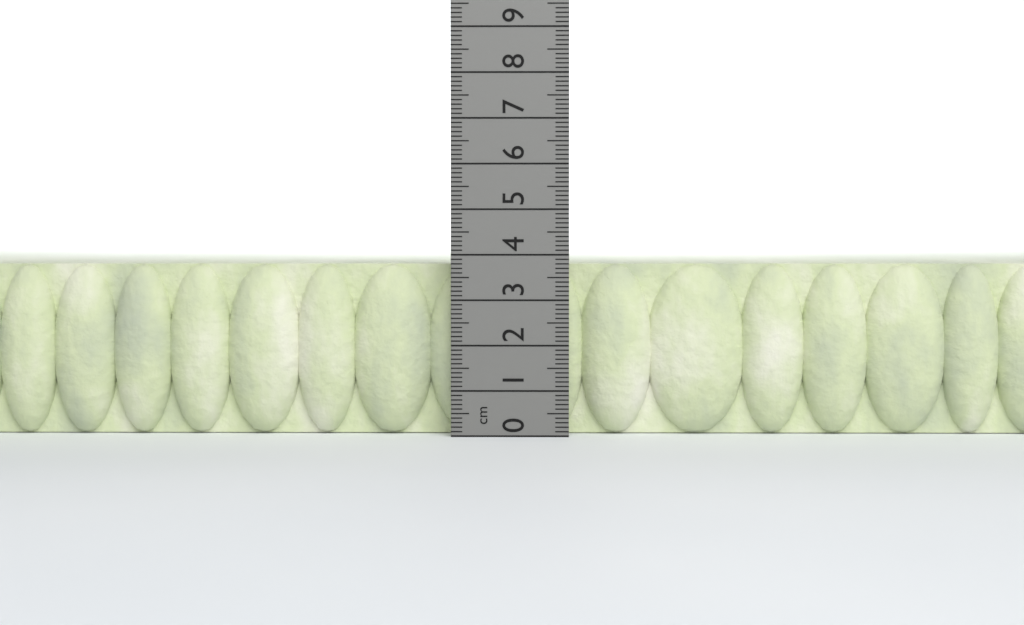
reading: 3.8 cm
